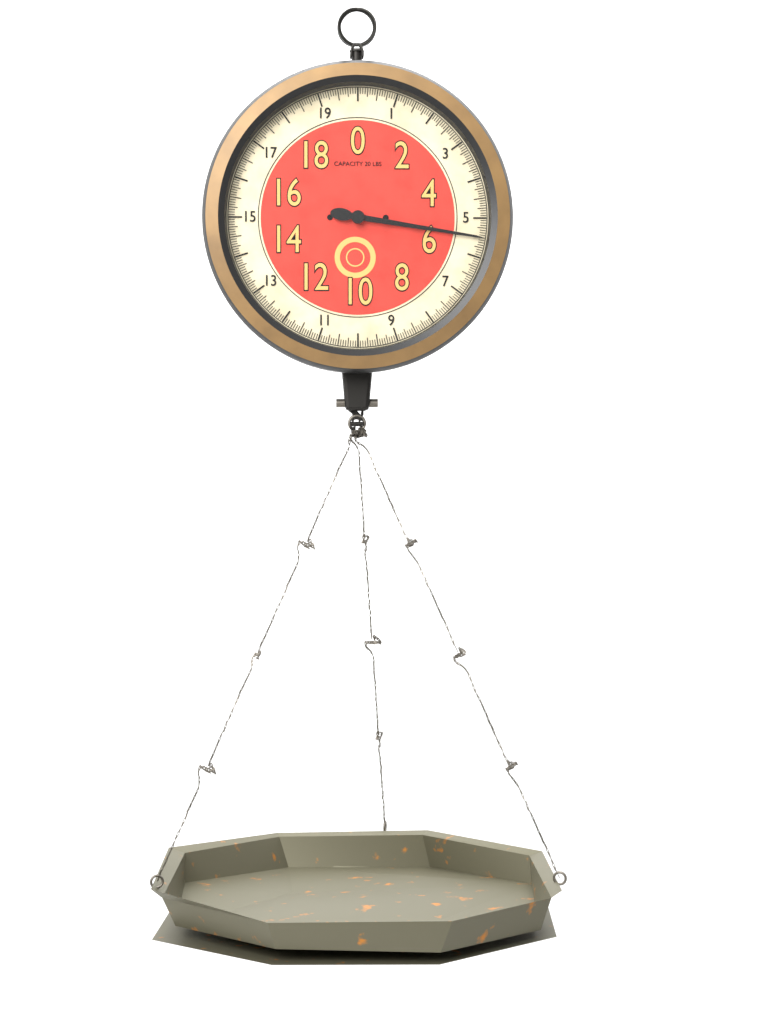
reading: 5.5000 lbs
